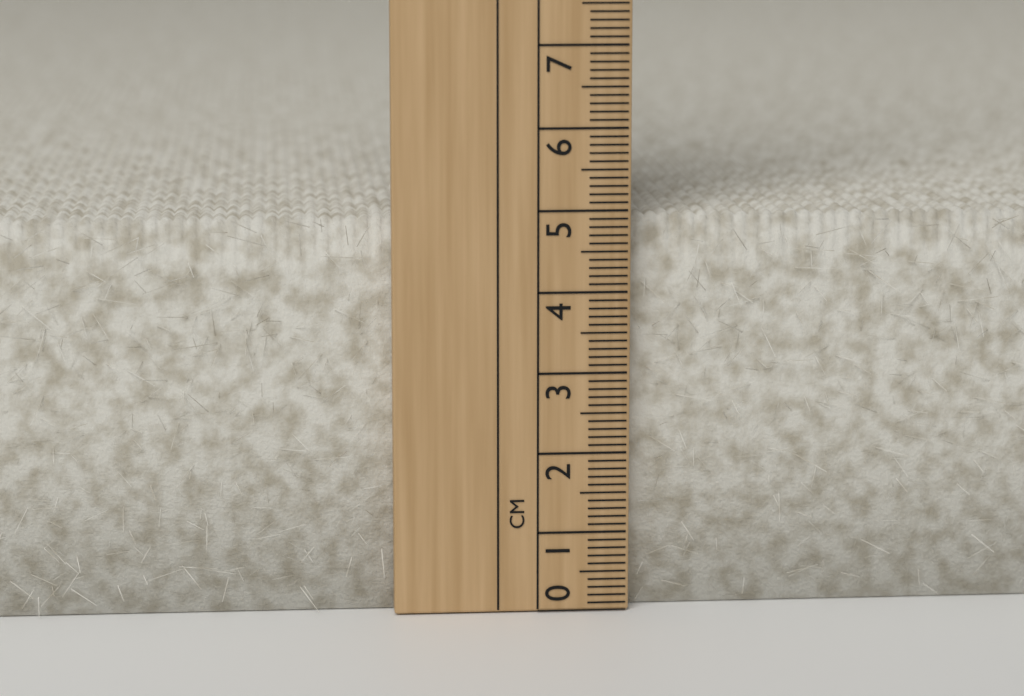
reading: 4.9 cm
